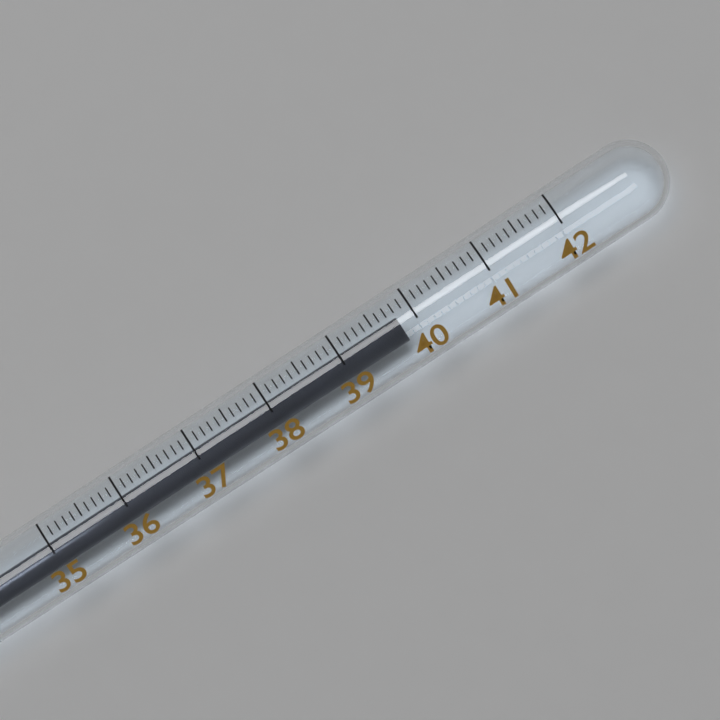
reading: 39.8 (no unit)
